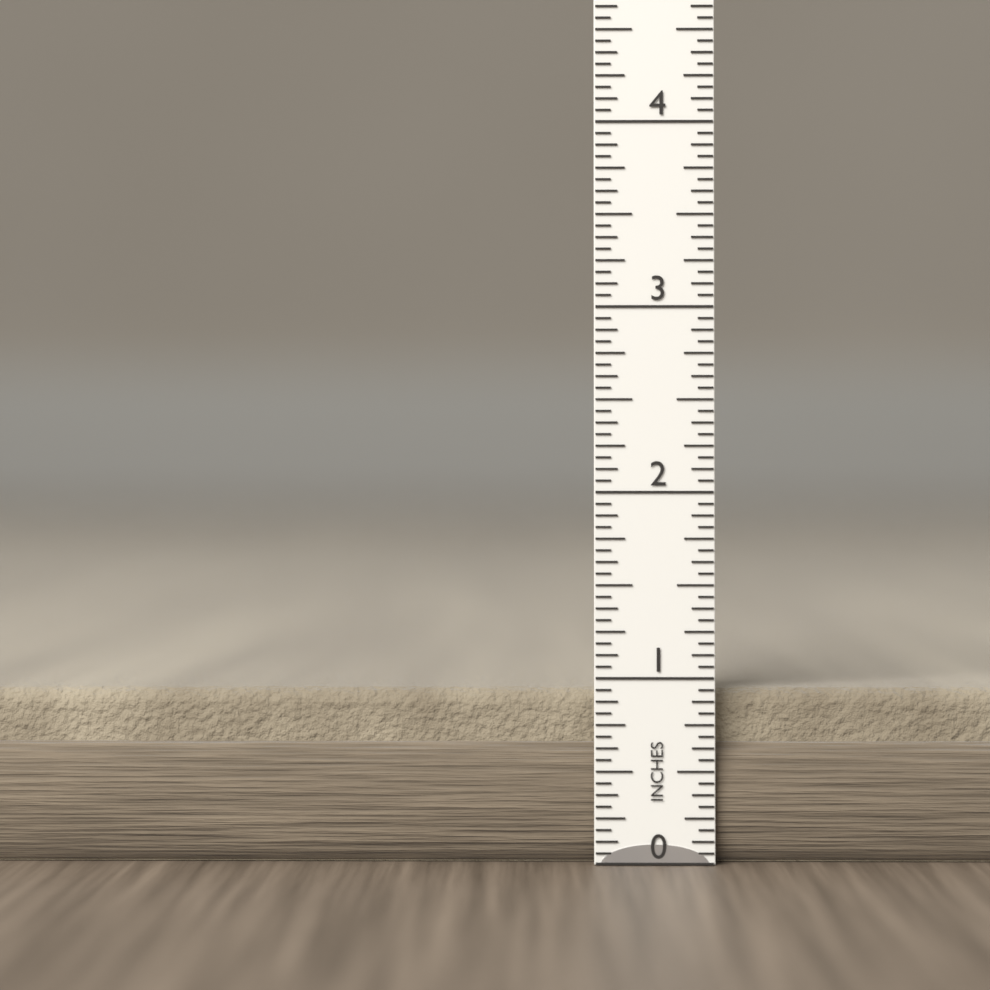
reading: 0.9375 in
